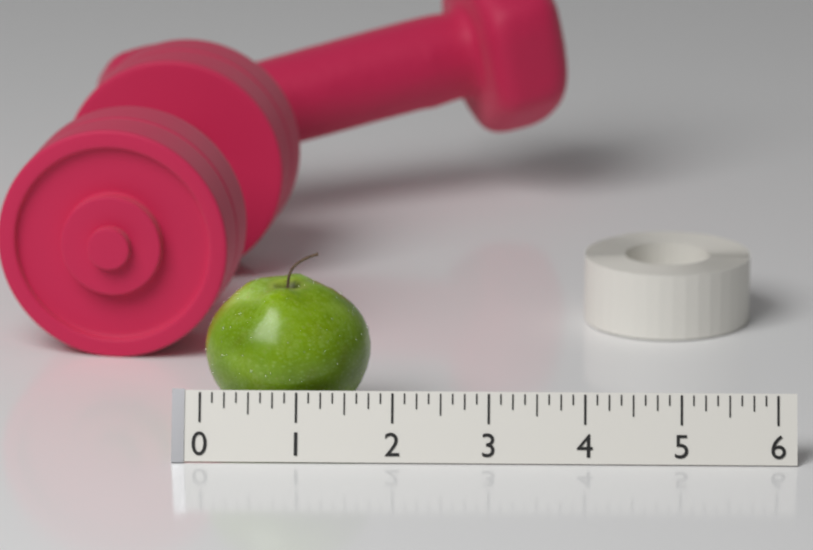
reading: 1.750 (no unit)
